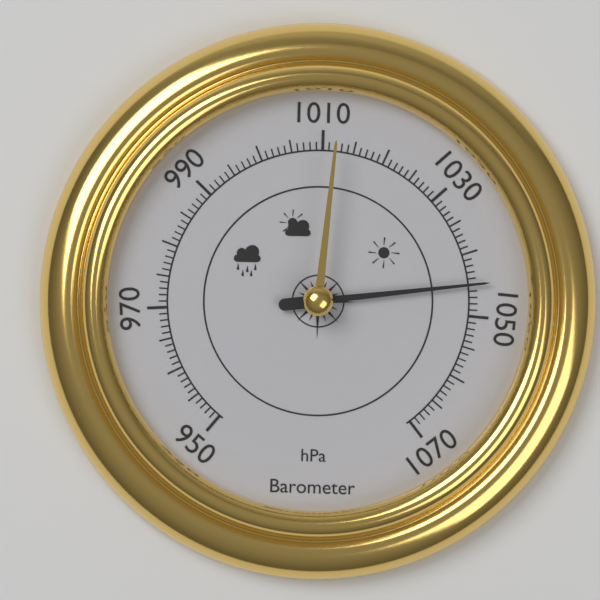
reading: 1045 hPa
